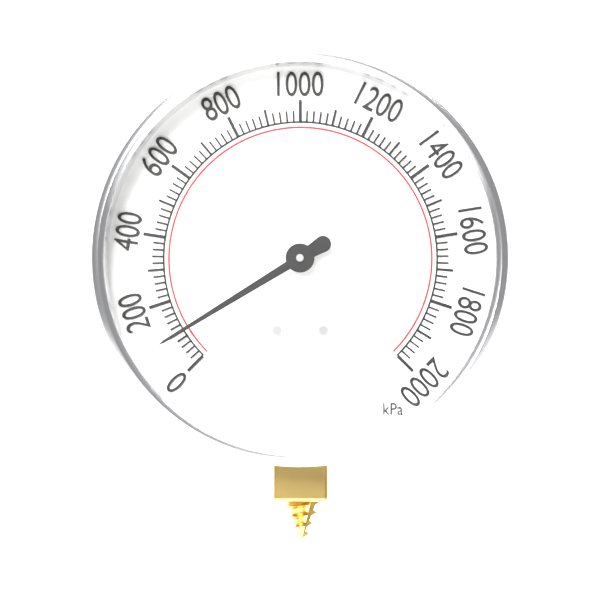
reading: 100 kPa
